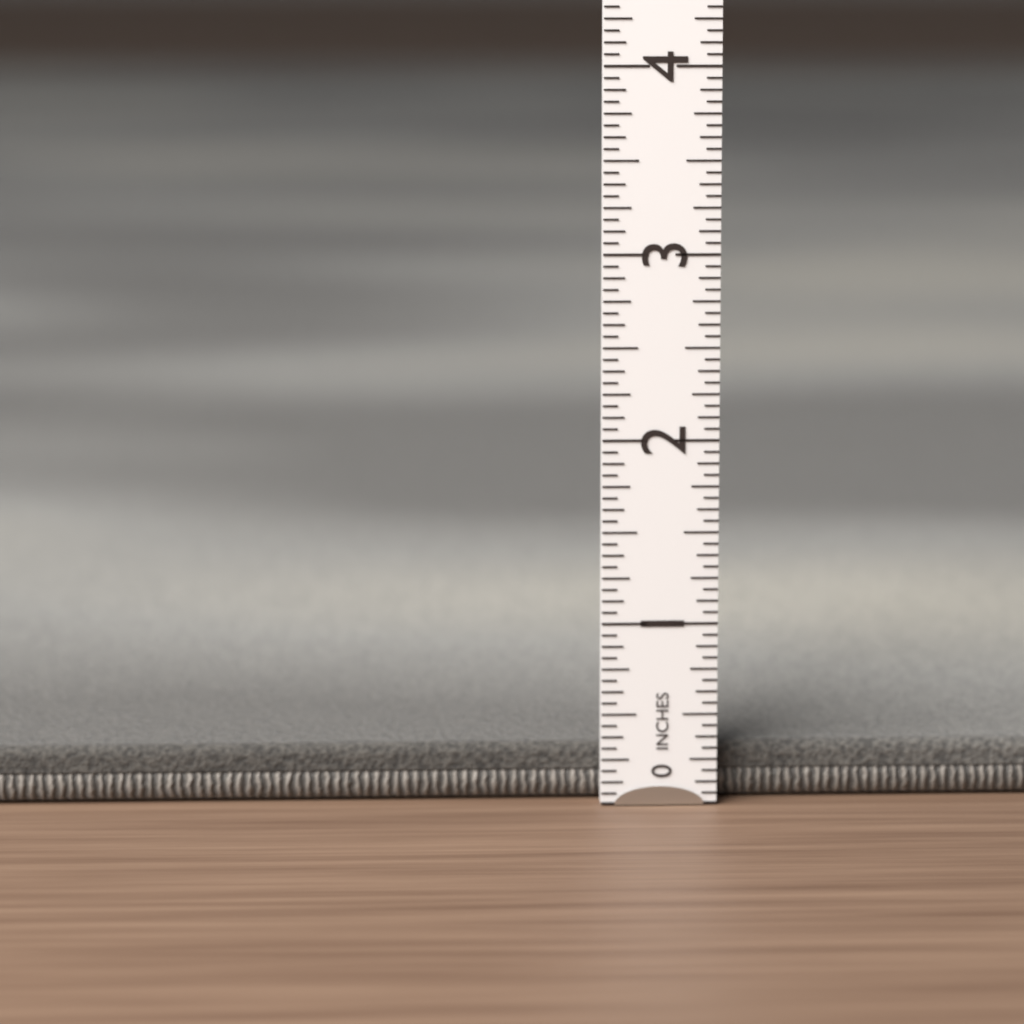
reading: 0.3125 in
